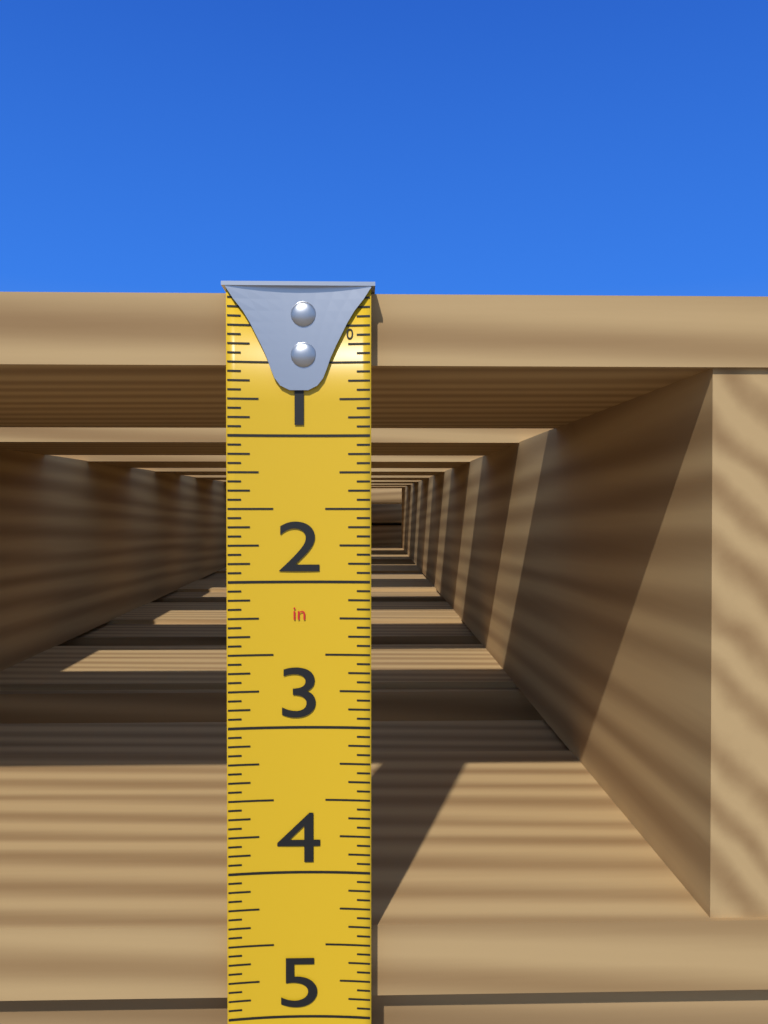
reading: 4.9375 in
